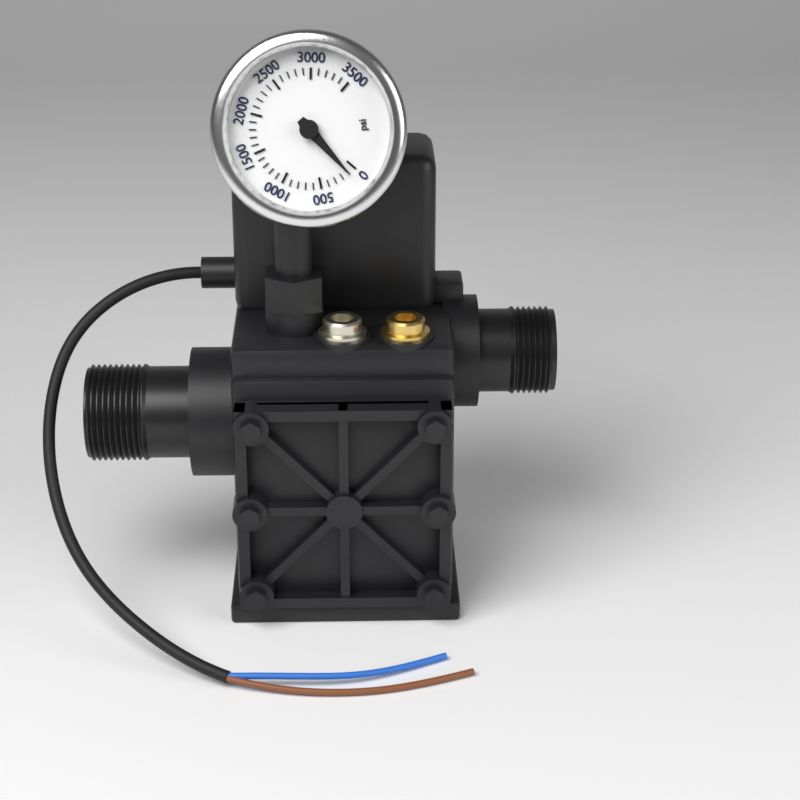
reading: 100 psi
